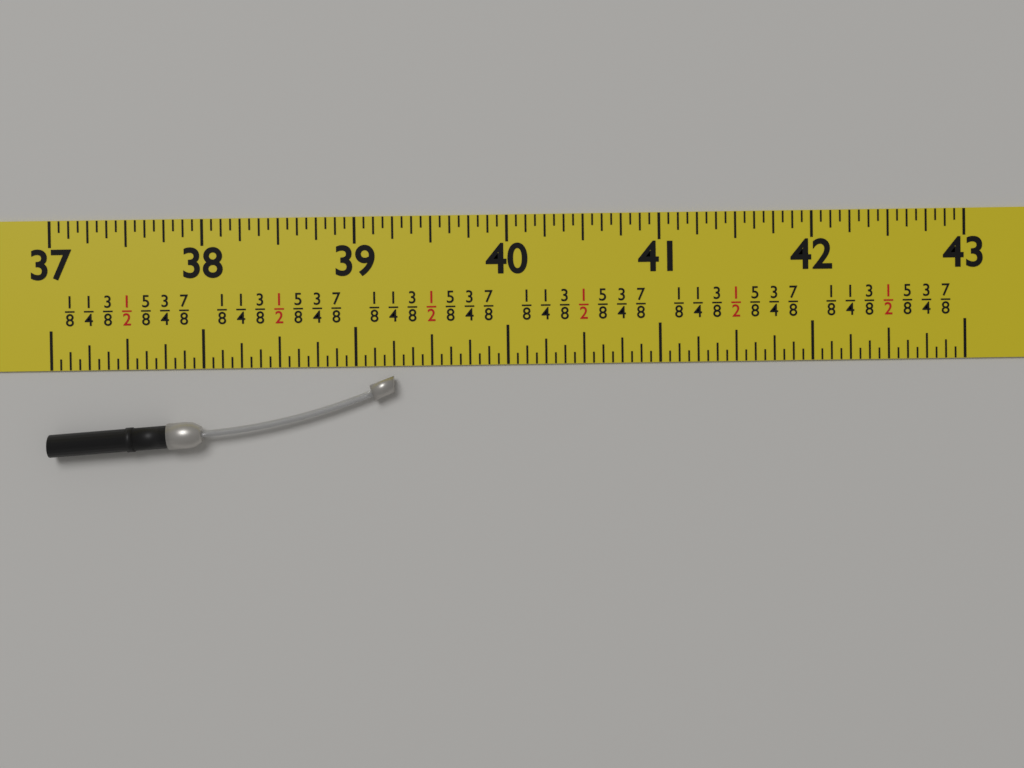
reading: 39.2500 in
